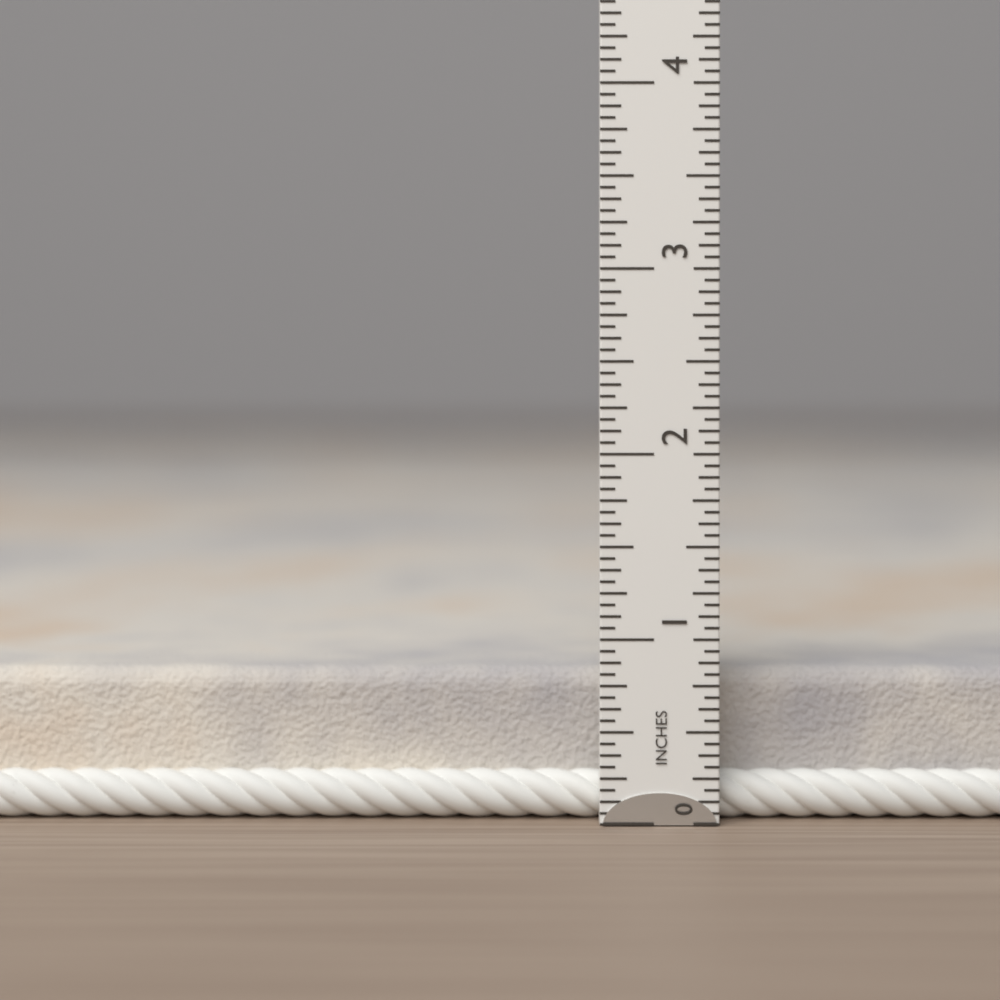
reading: 0.8125 in
